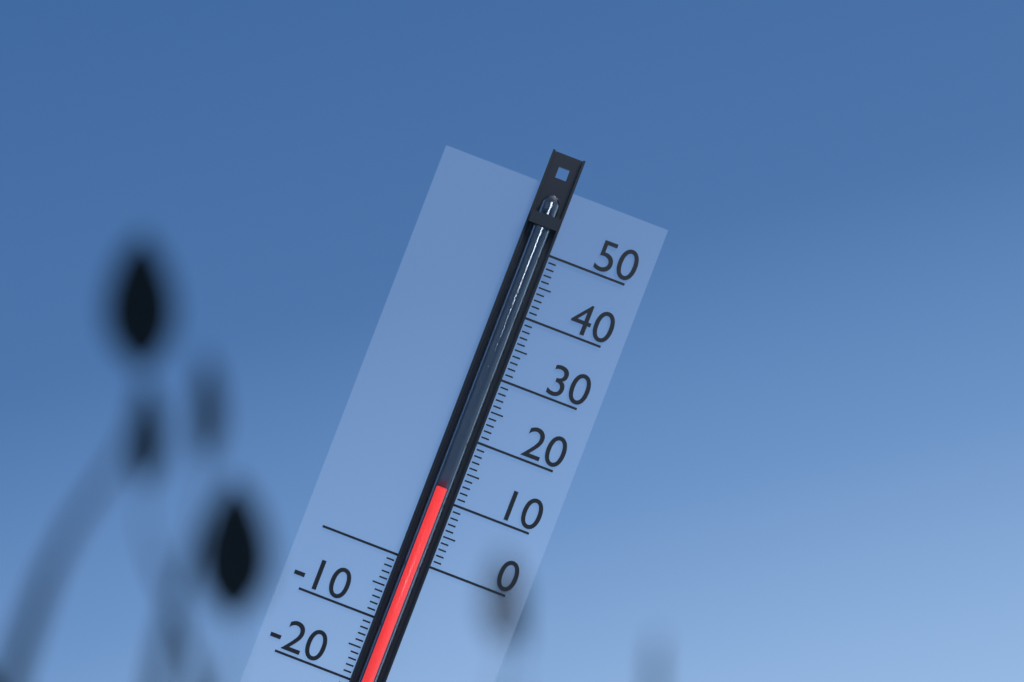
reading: 12 (no unit)
